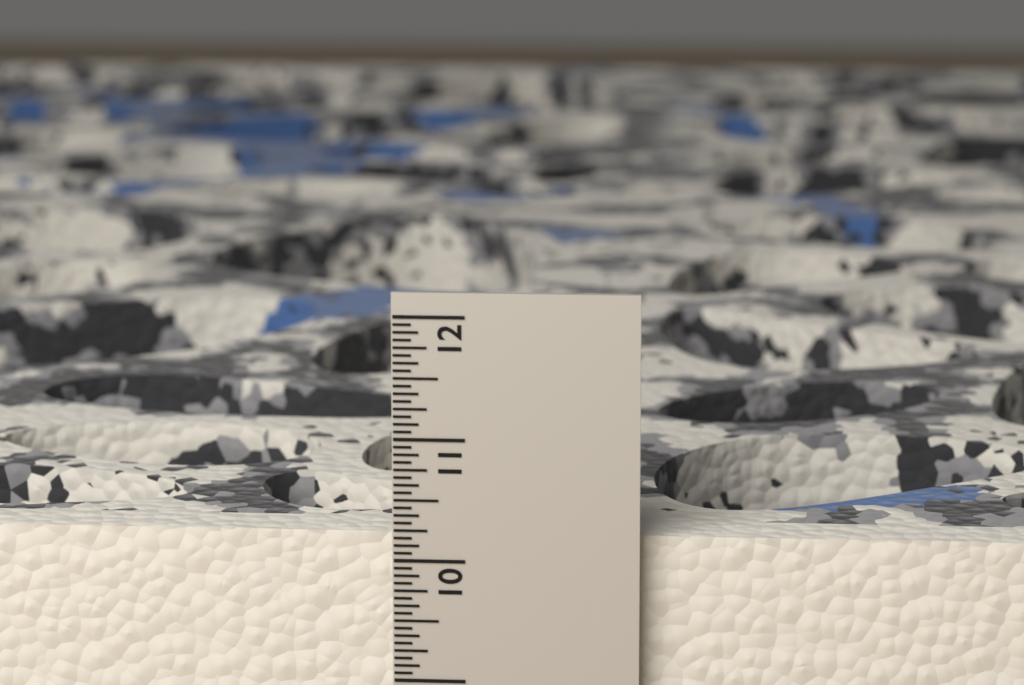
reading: 10.1875 in
